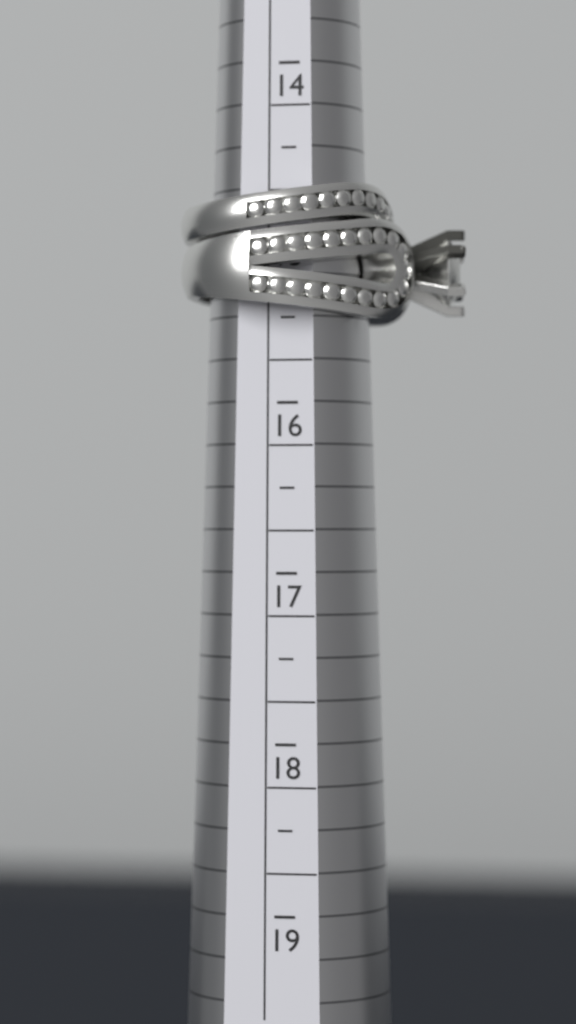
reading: 15.50 (no unit)
